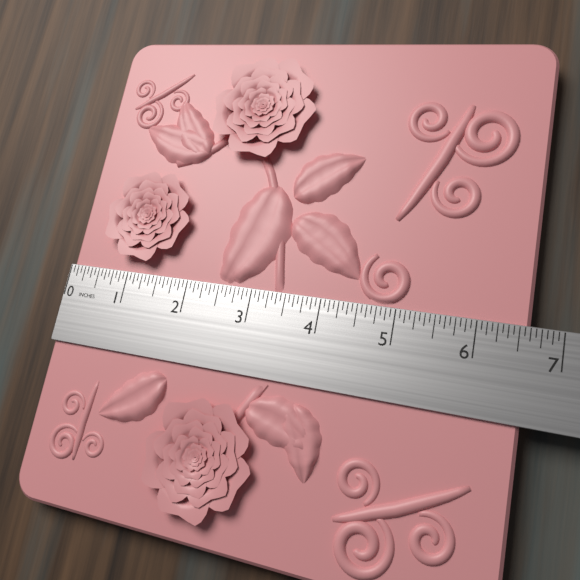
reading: 6.6250 in
